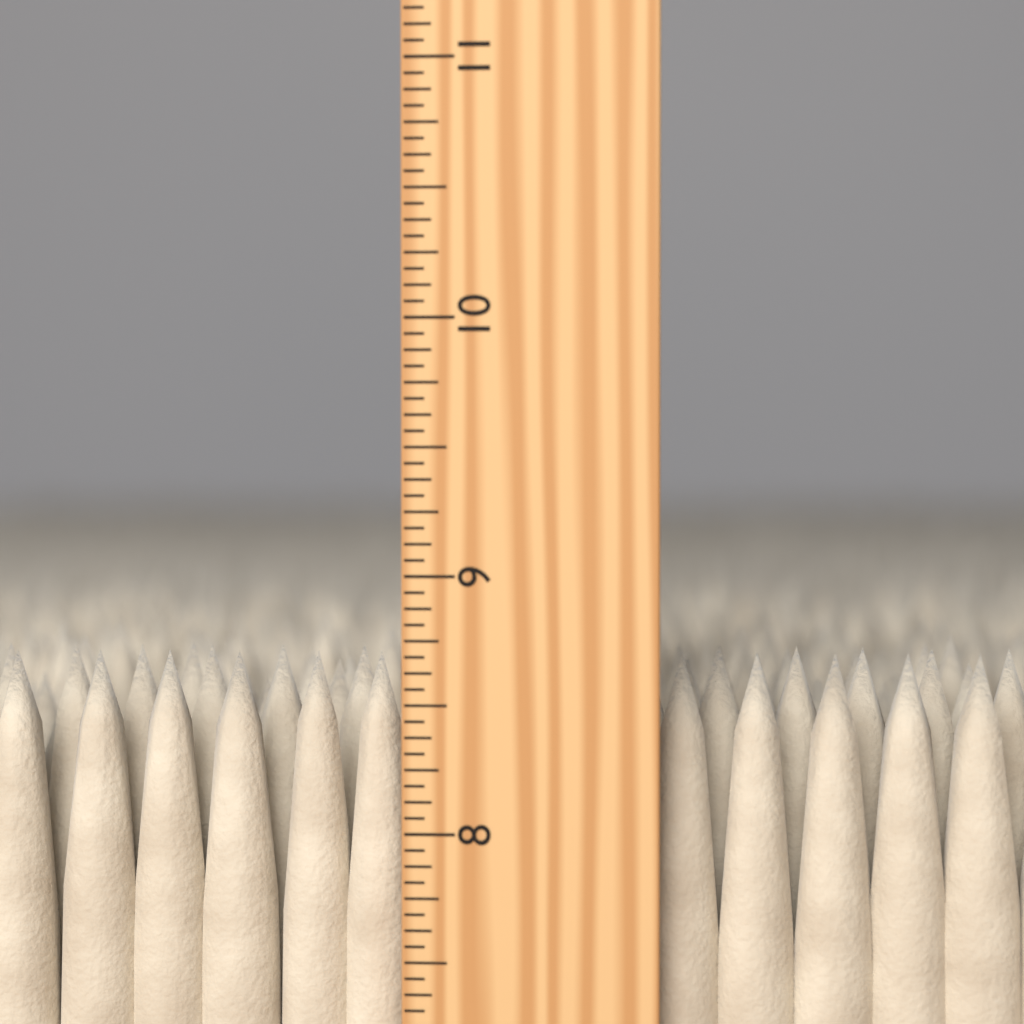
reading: 8.6875 inch
